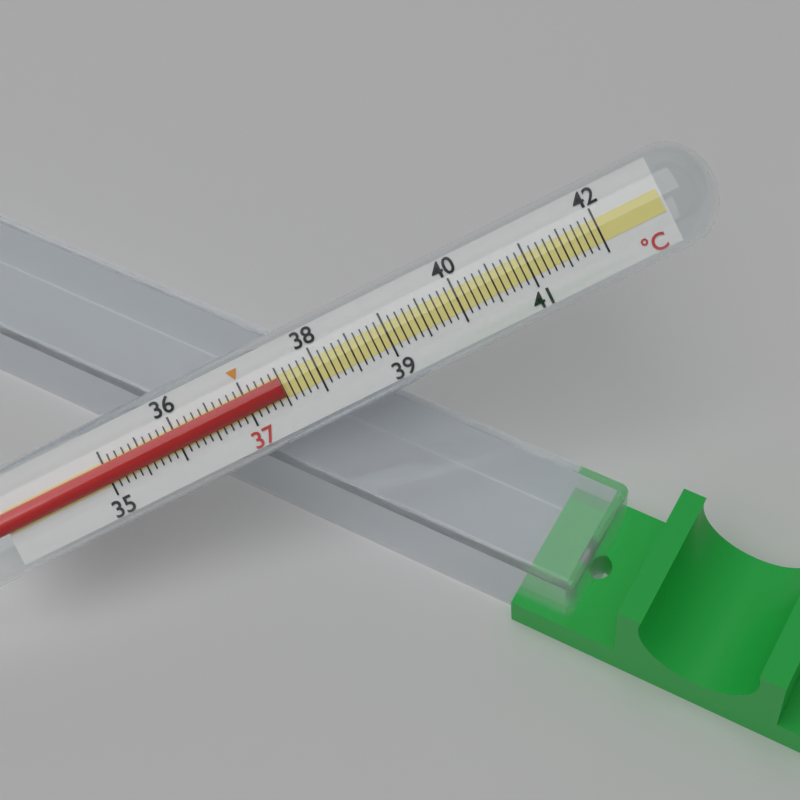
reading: 37.5 °C
